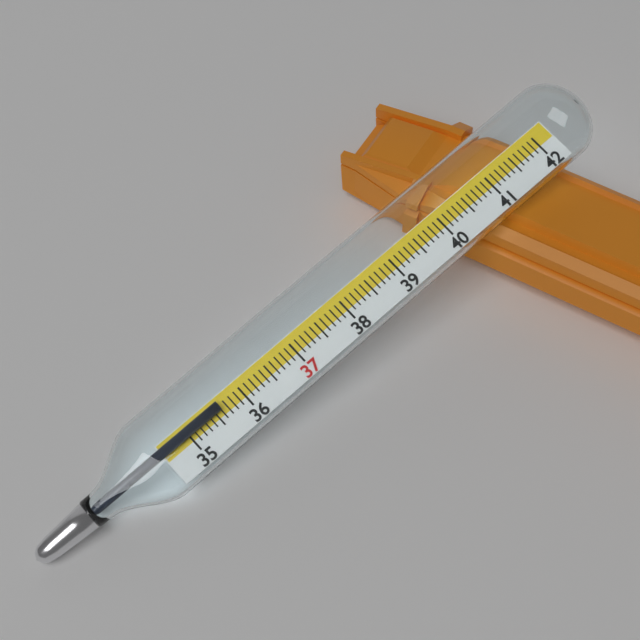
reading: 35.6 (no unit)
